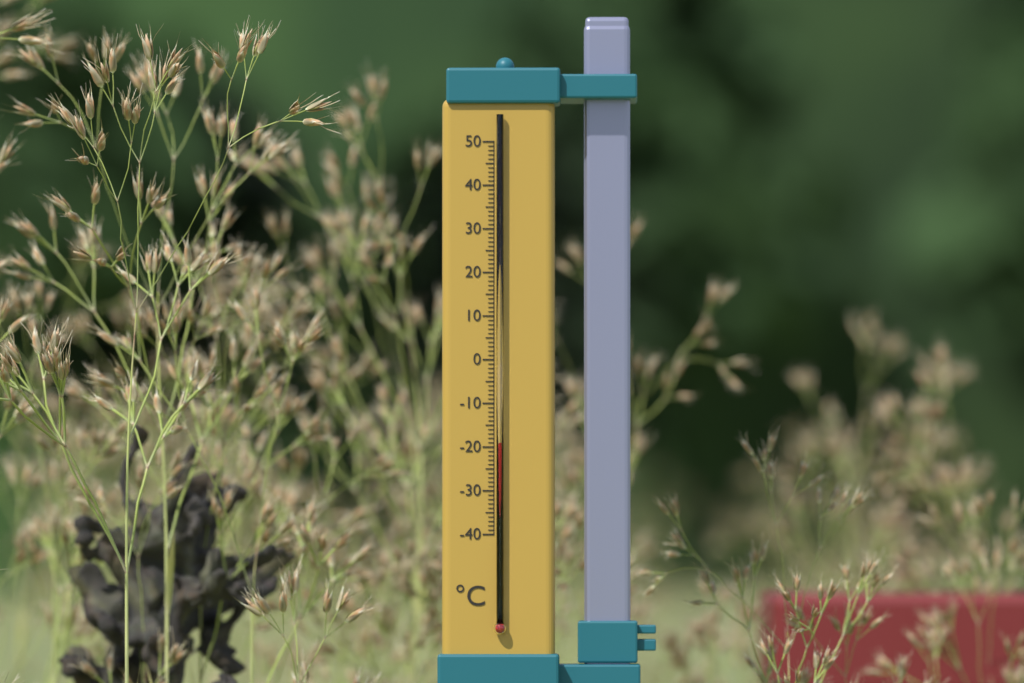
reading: -19 °C
